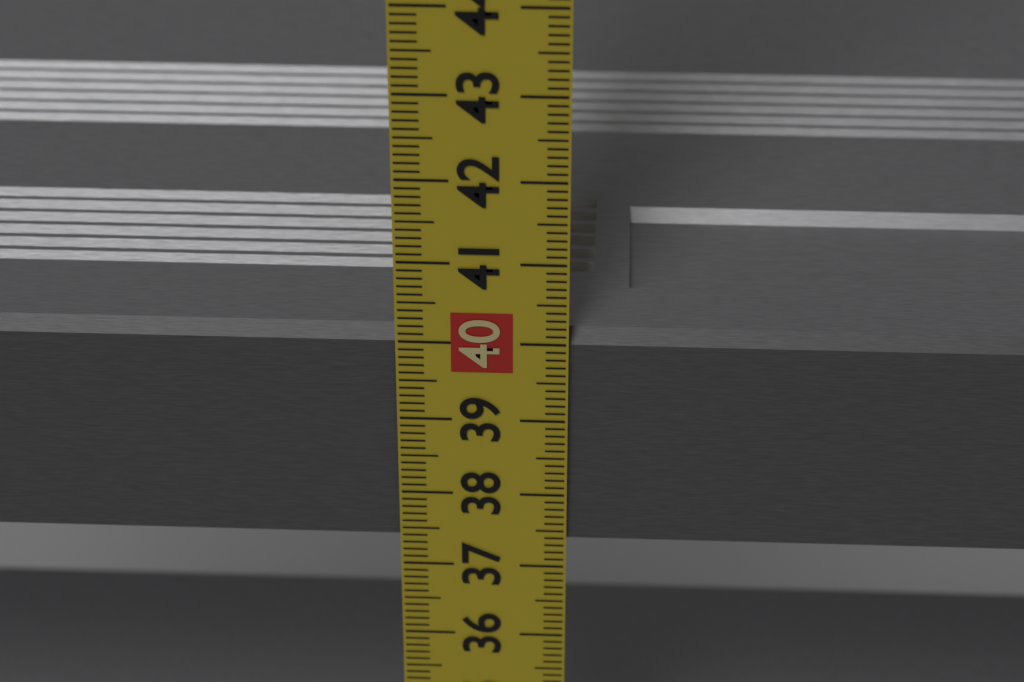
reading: 40.1 cm
